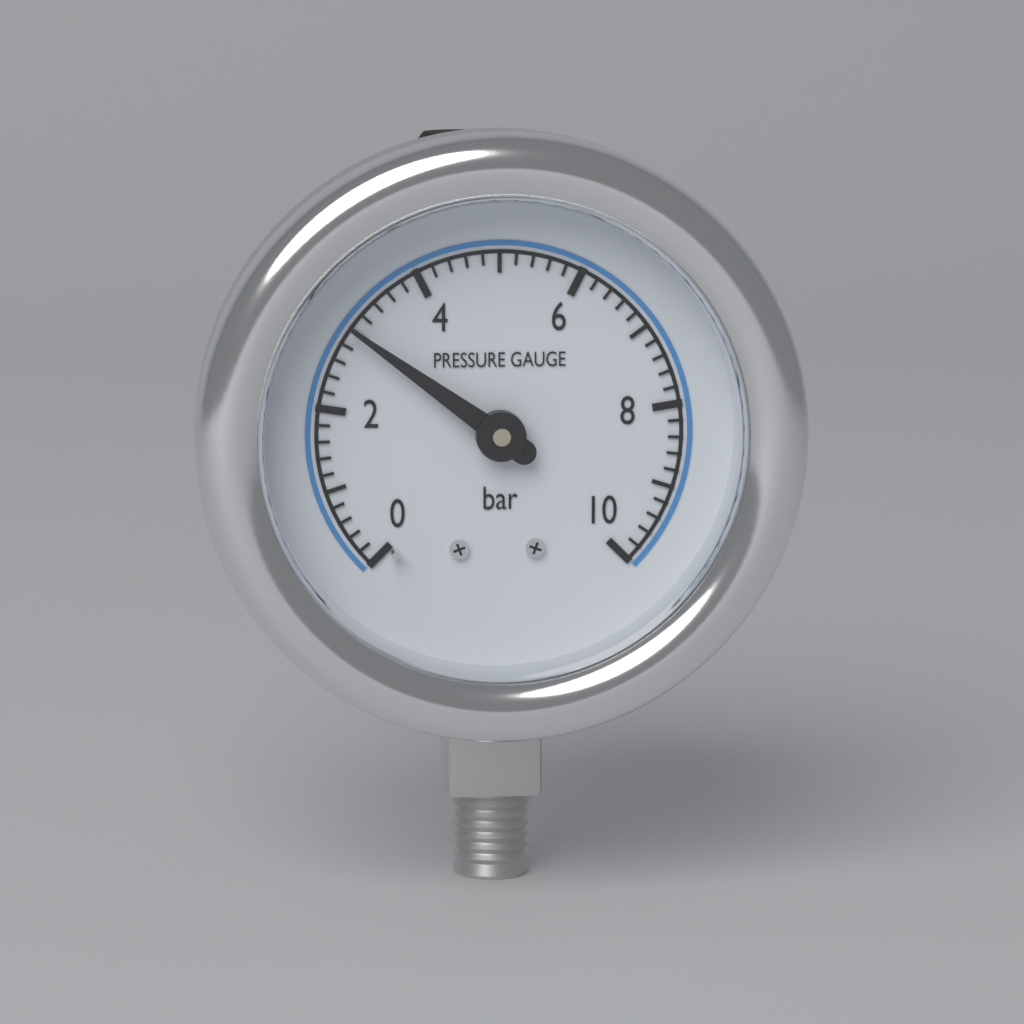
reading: 3.0 bar
